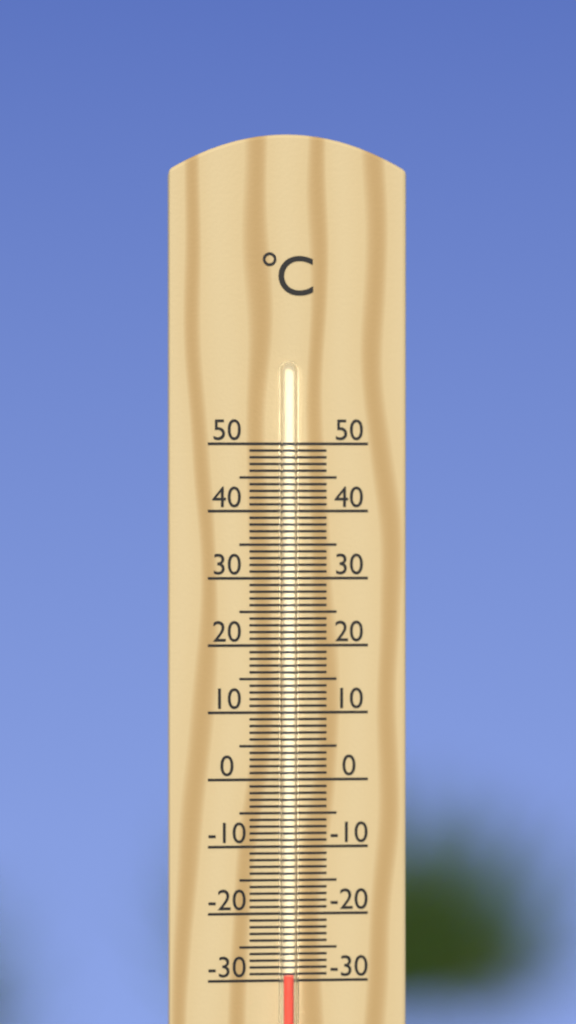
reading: -29 °C
